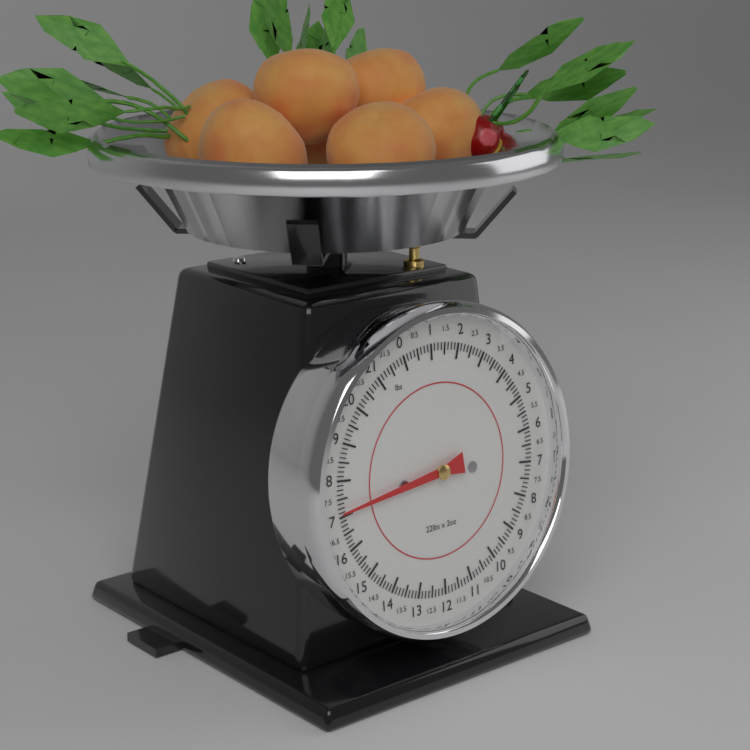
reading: 17.125 lbs
